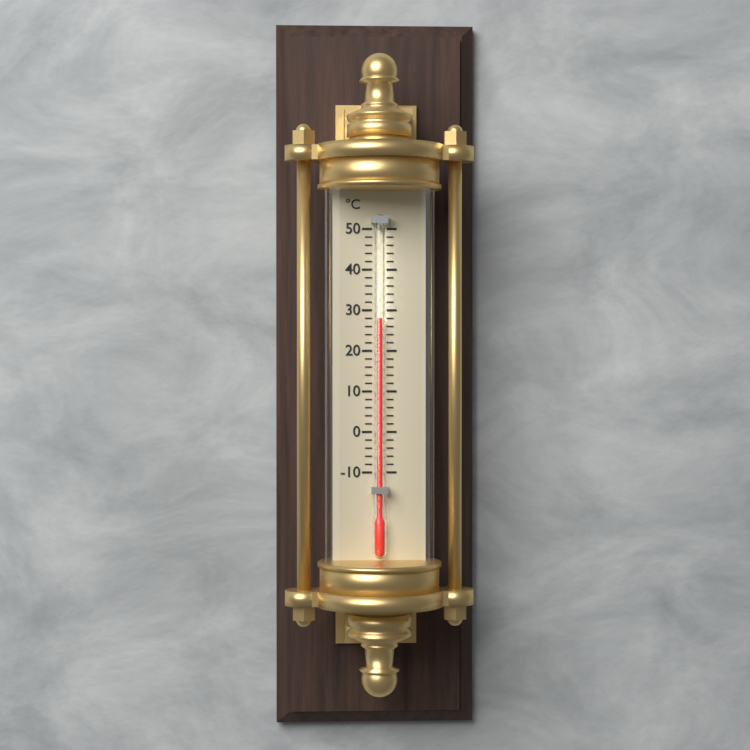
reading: 28 °C
